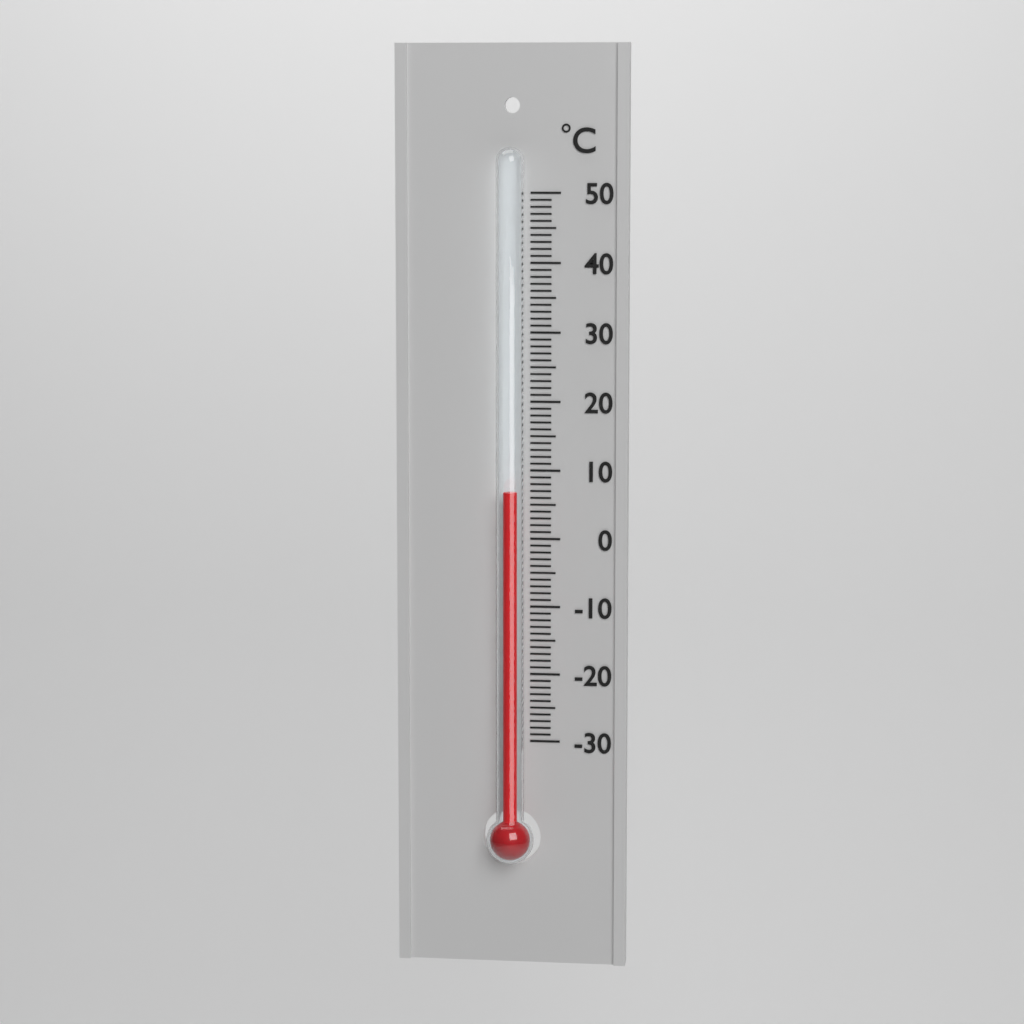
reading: 7 °C
